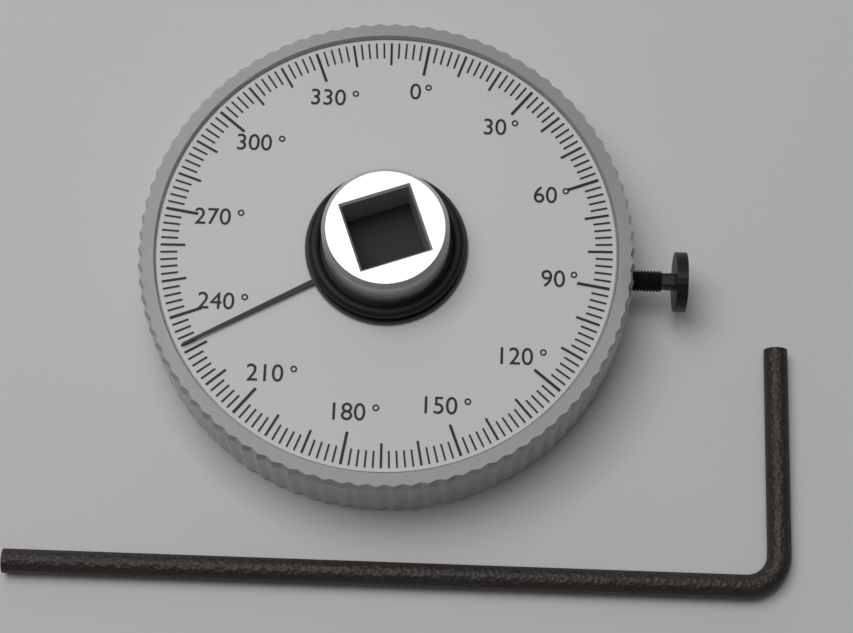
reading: 232 °
